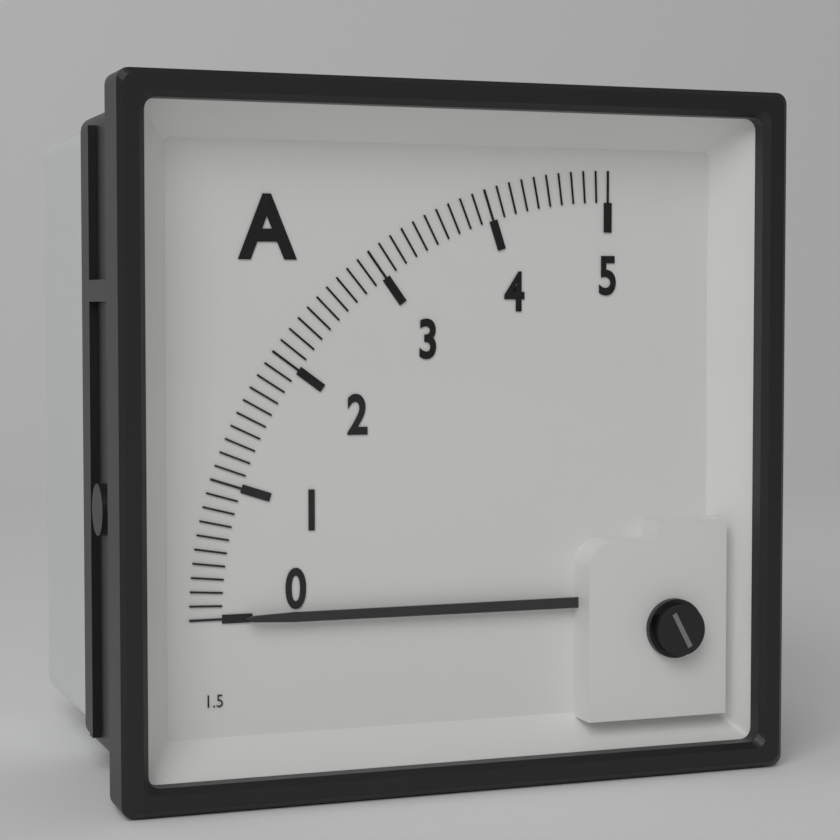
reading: 0.0 A
